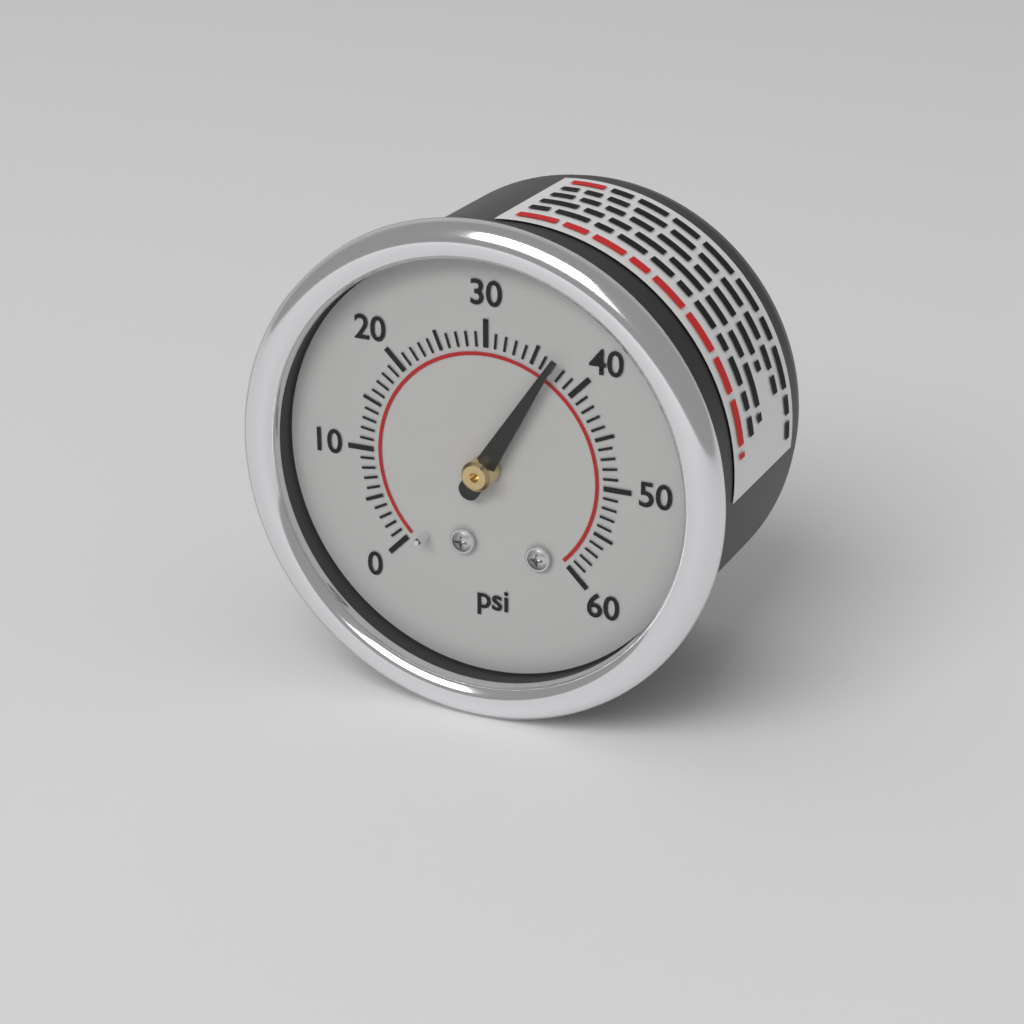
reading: 37 psi
